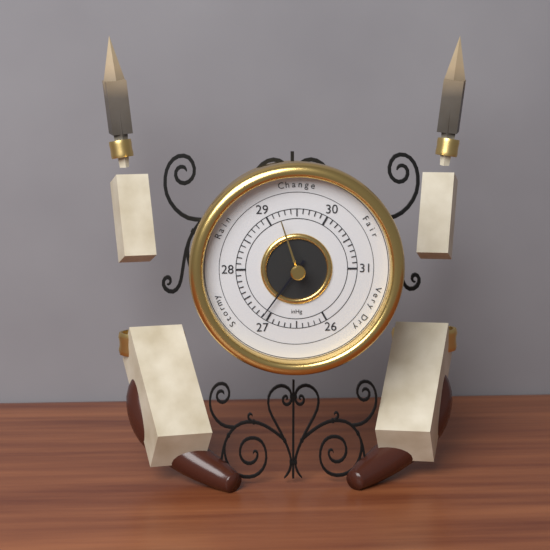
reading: 27.1 inHg
